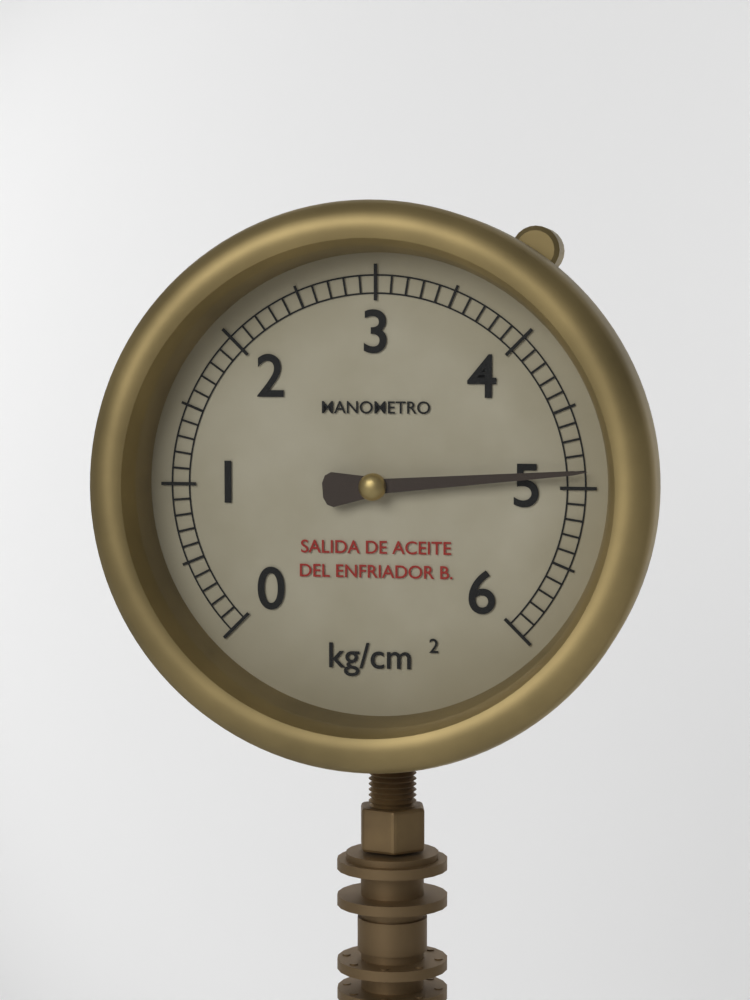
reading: 4.9 kg/cm²
